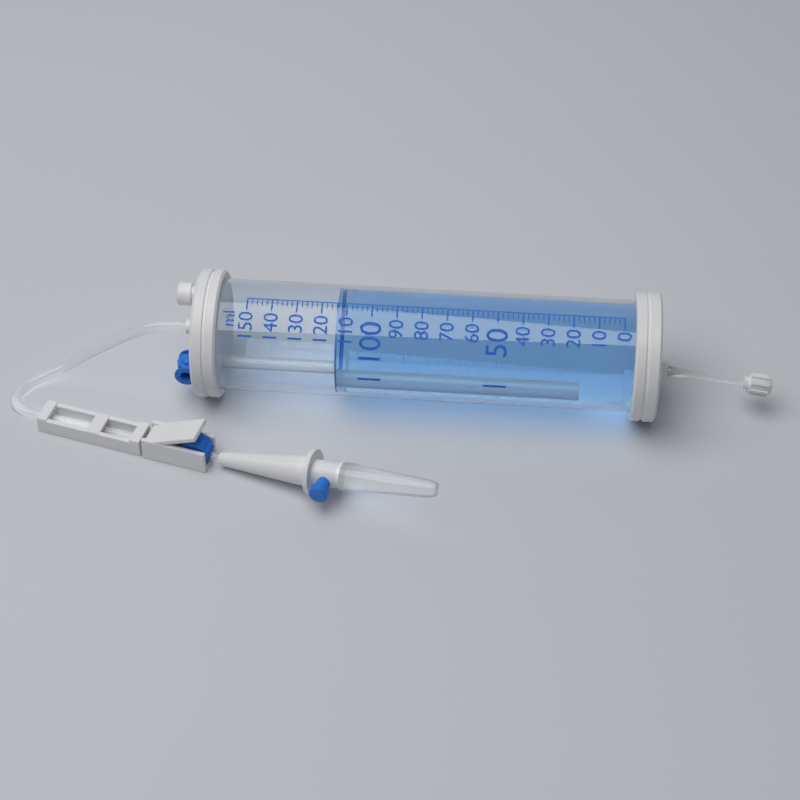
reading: 114 ml
